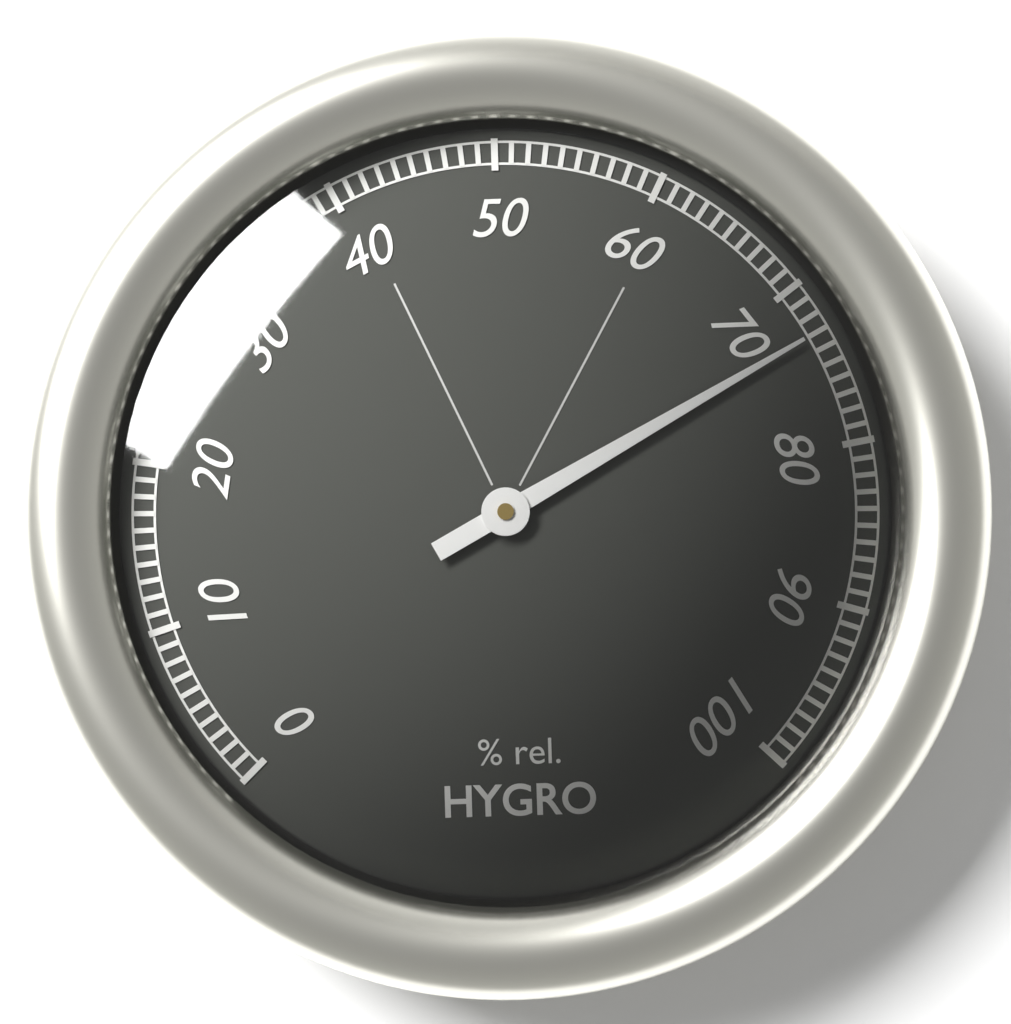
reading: 73 %
